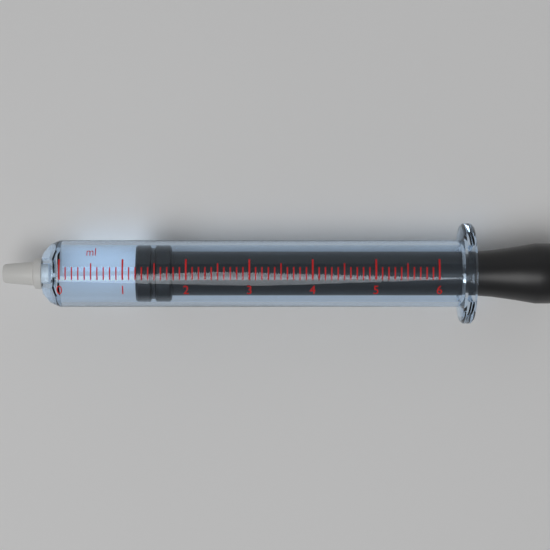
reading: 1.2 ml
